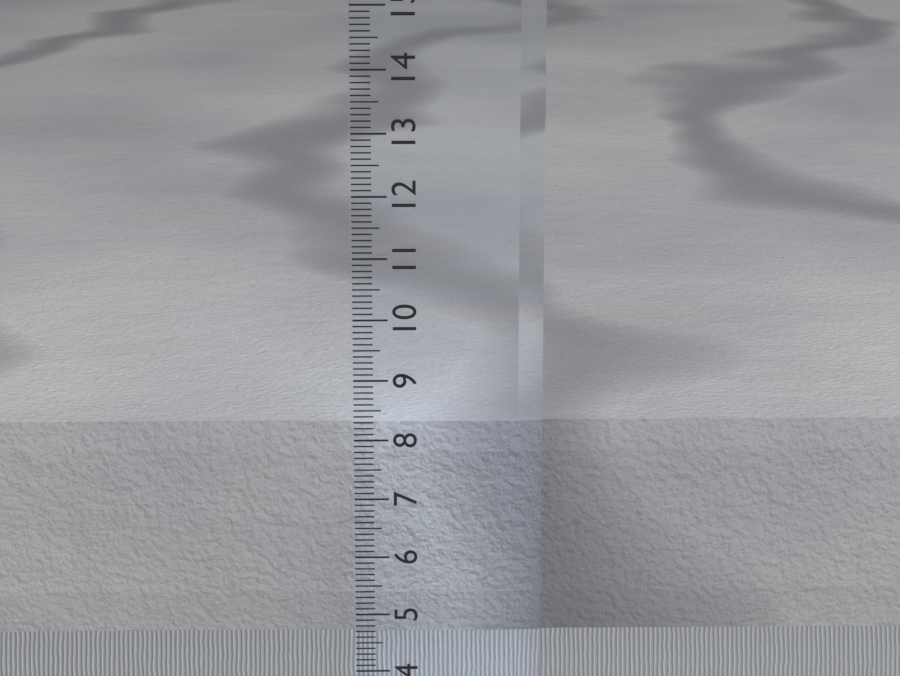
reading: 8.2 cm
